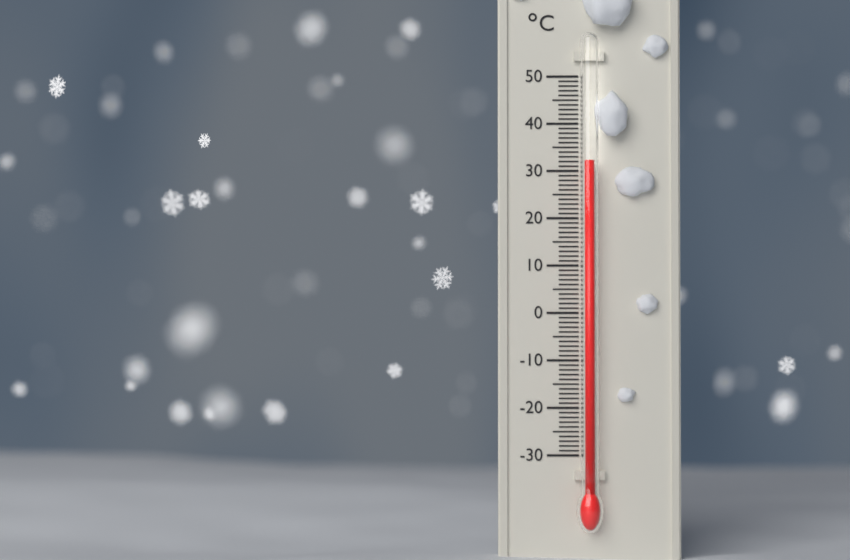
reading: 32 °C
